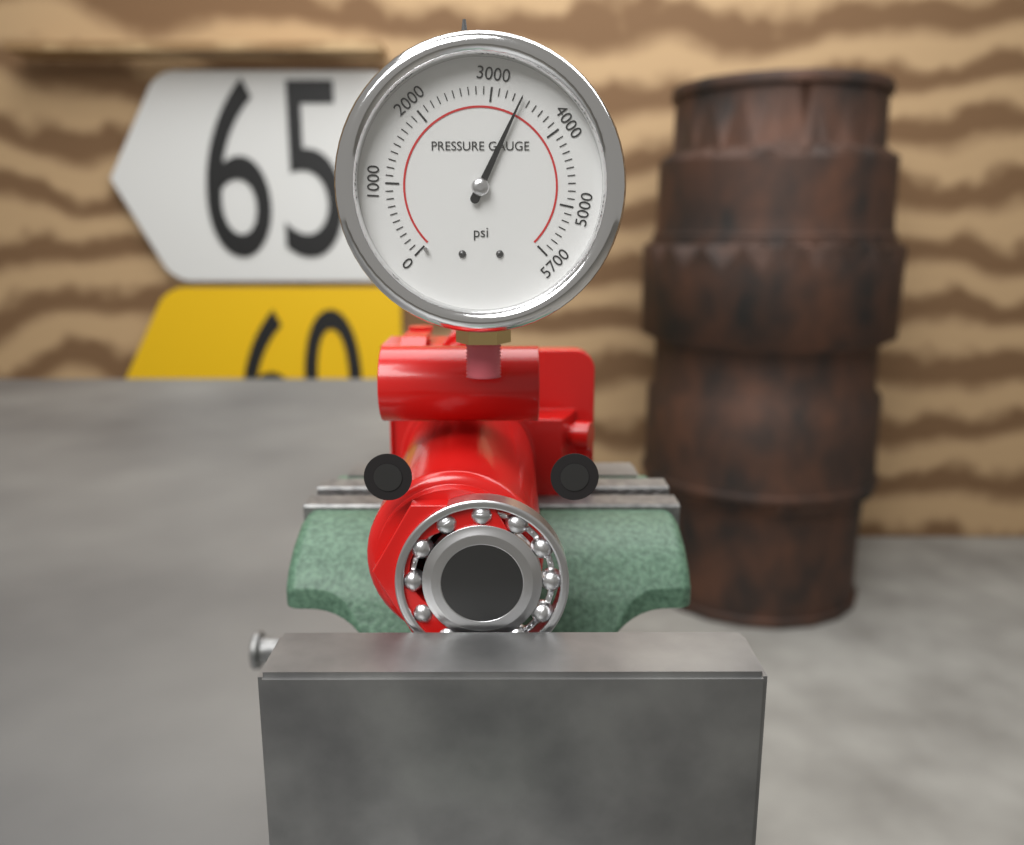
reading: 3400 psi
